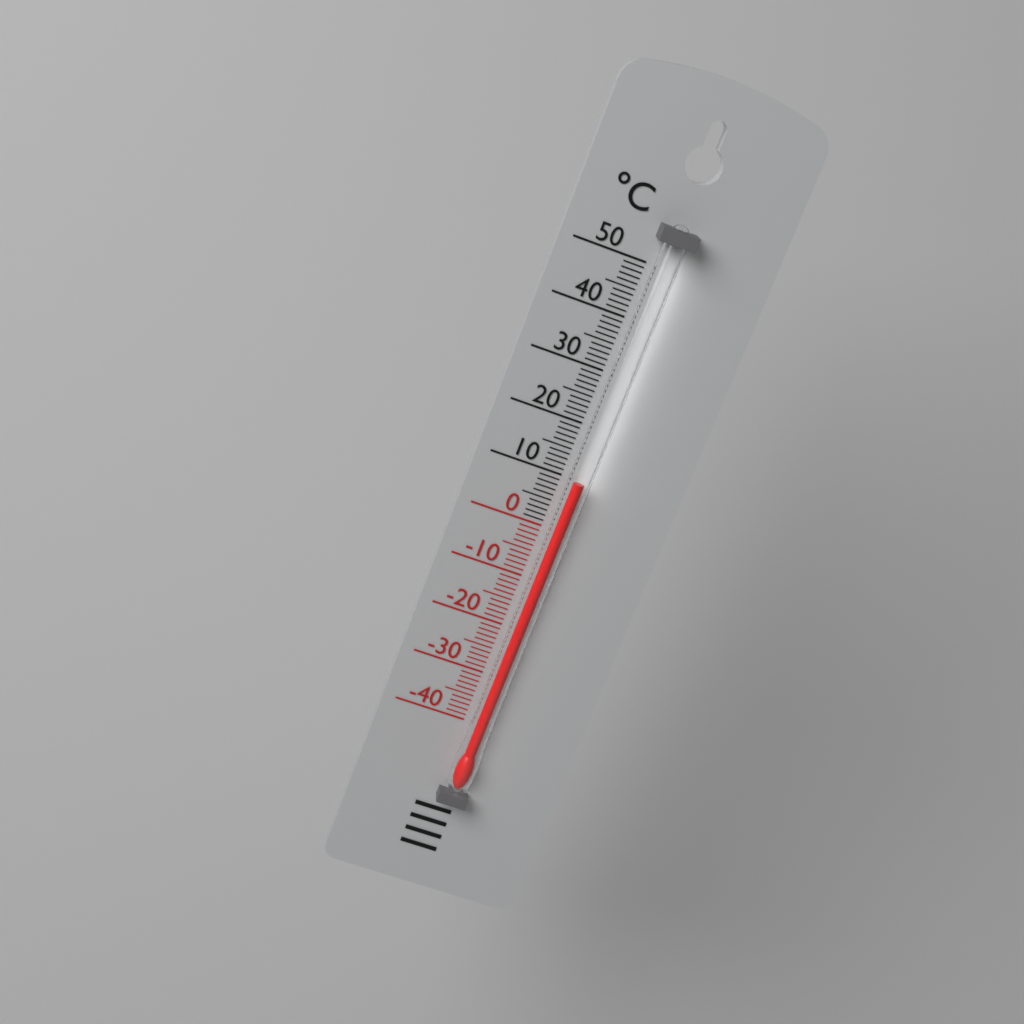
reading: 10 °C
